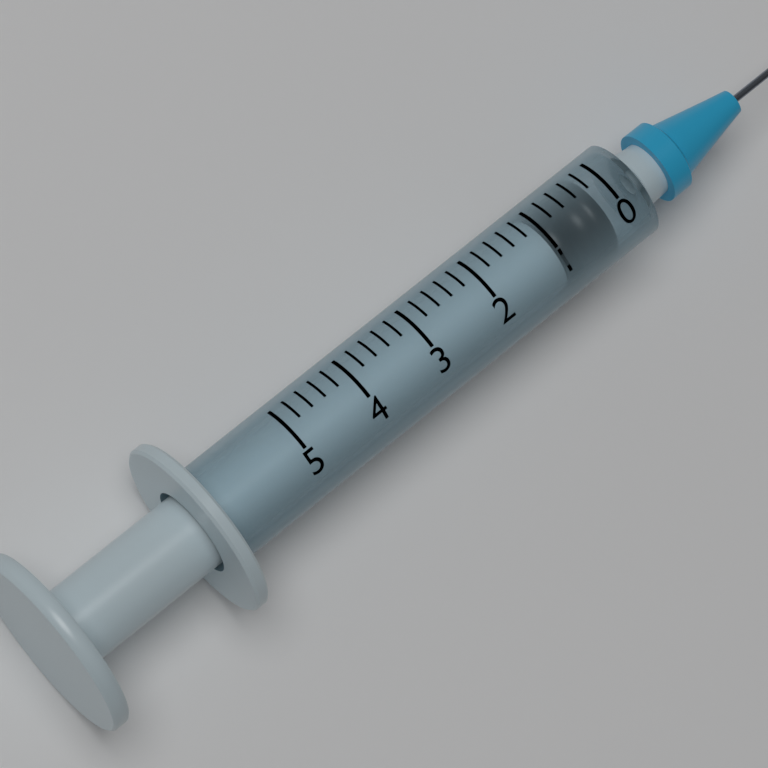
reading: 0.2 (no unit)
